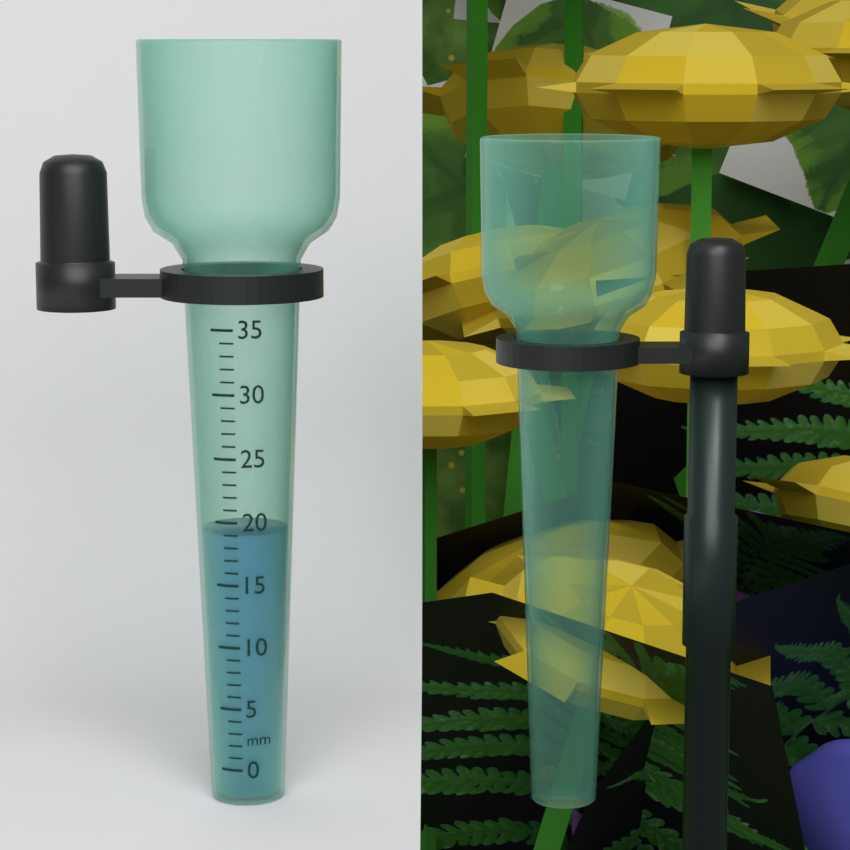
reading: 19 mm
